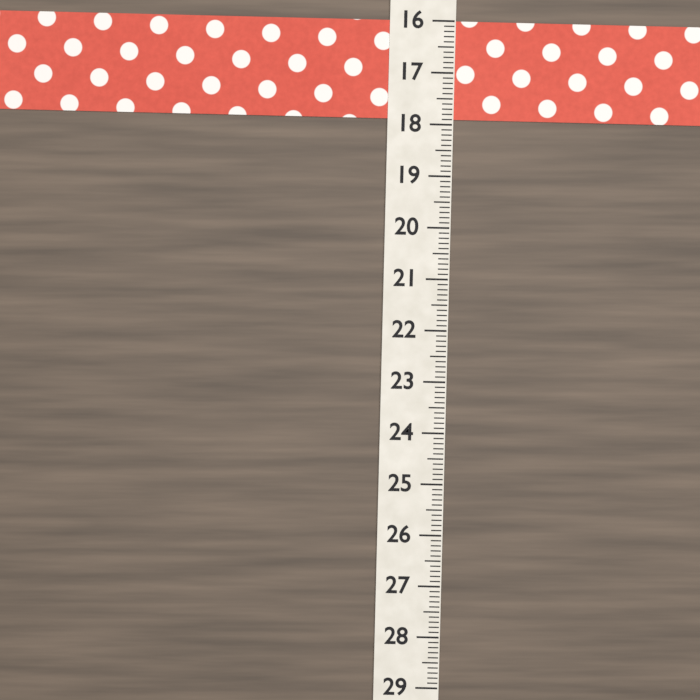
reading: 17.9 (no unit)
